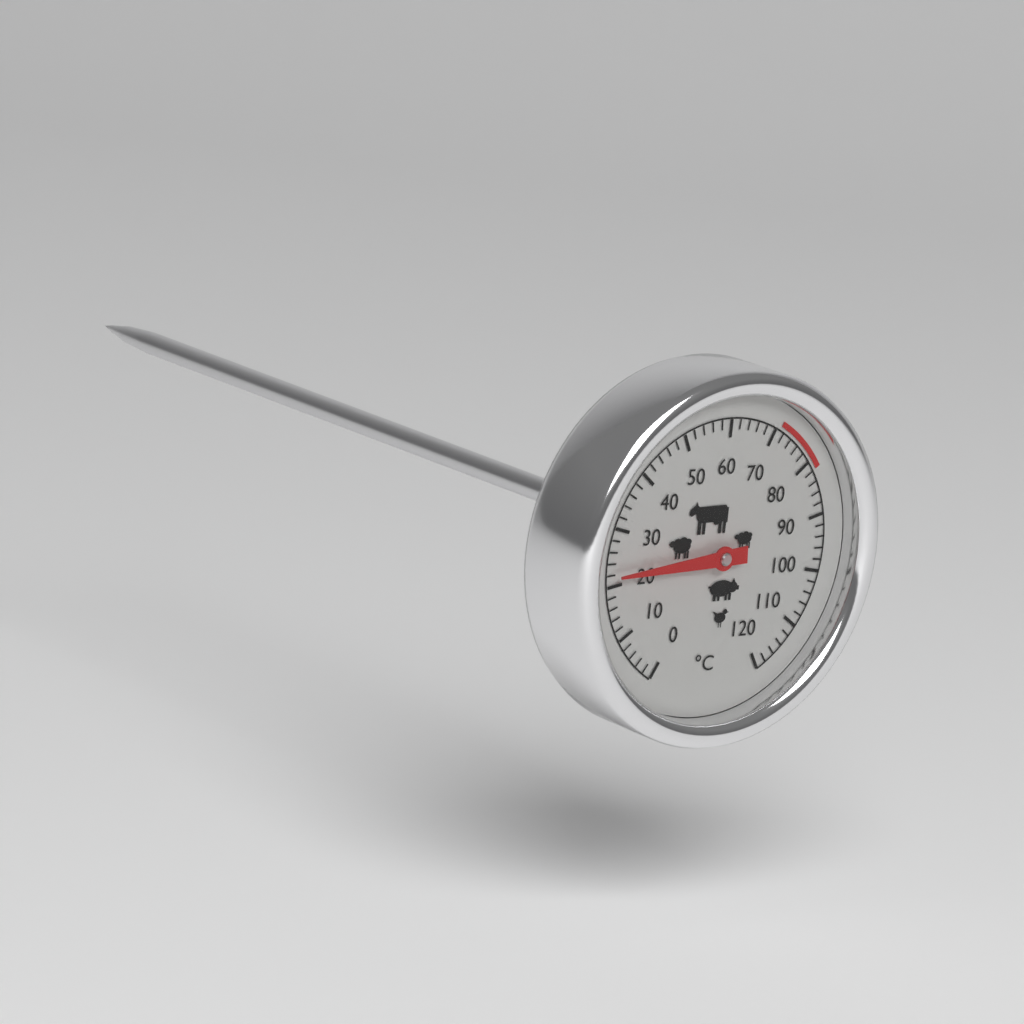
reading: 22 °C
